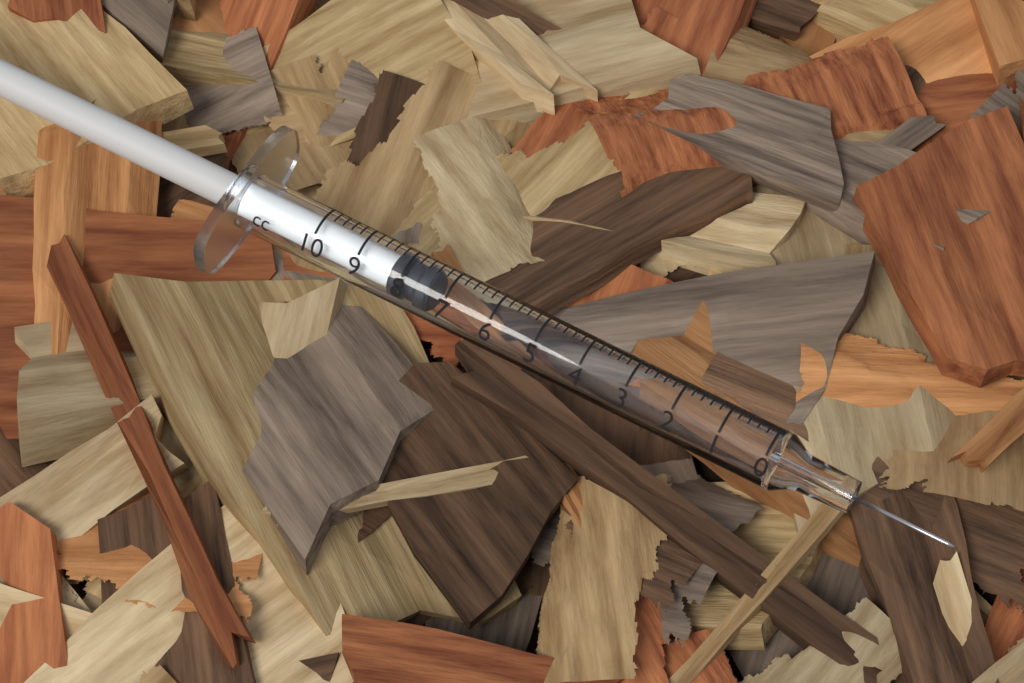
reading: 7.4 cc
